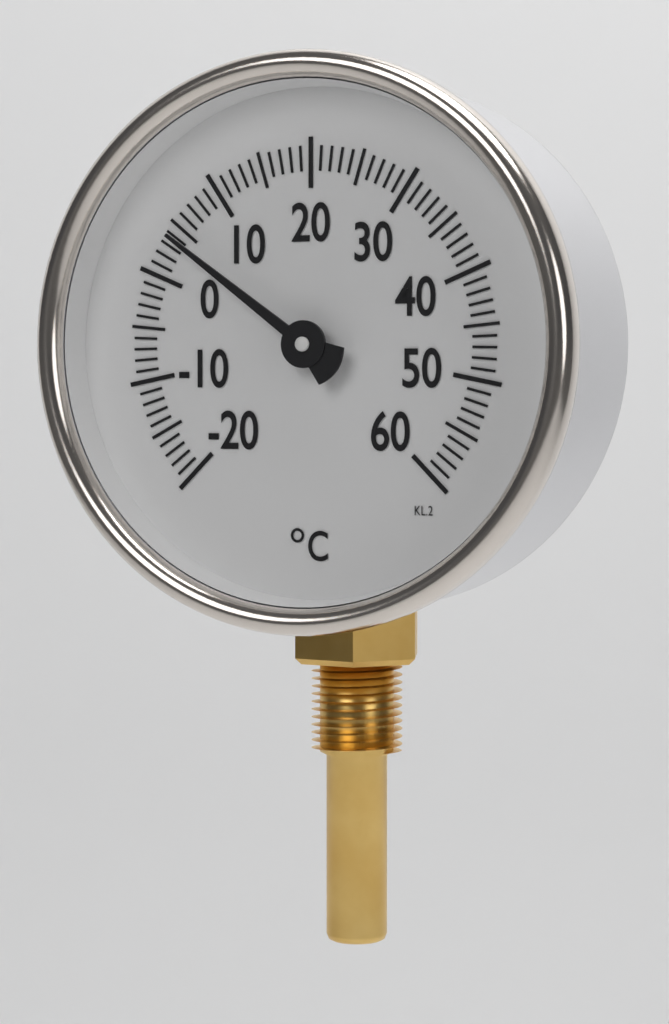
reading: 4 °C
